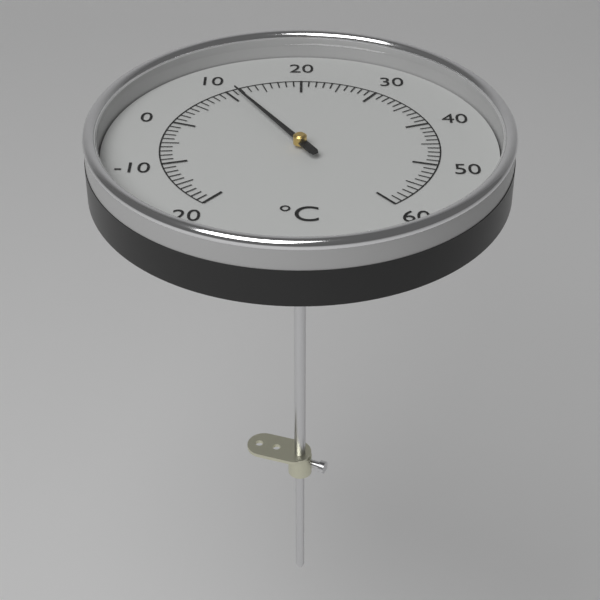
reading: 11 °C
